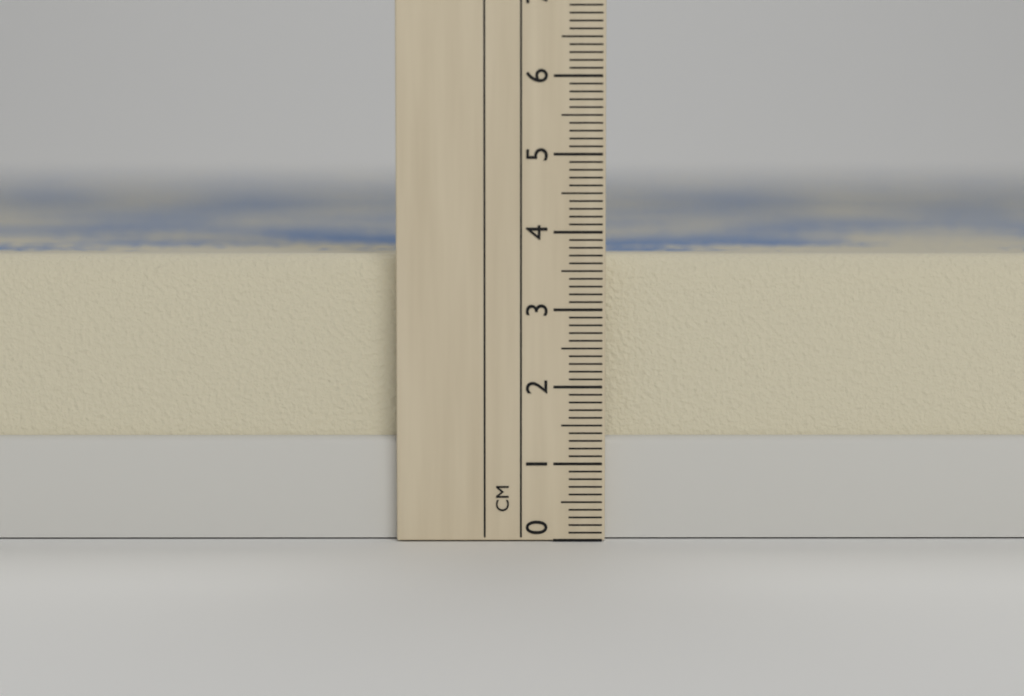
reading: 3.7 cm
